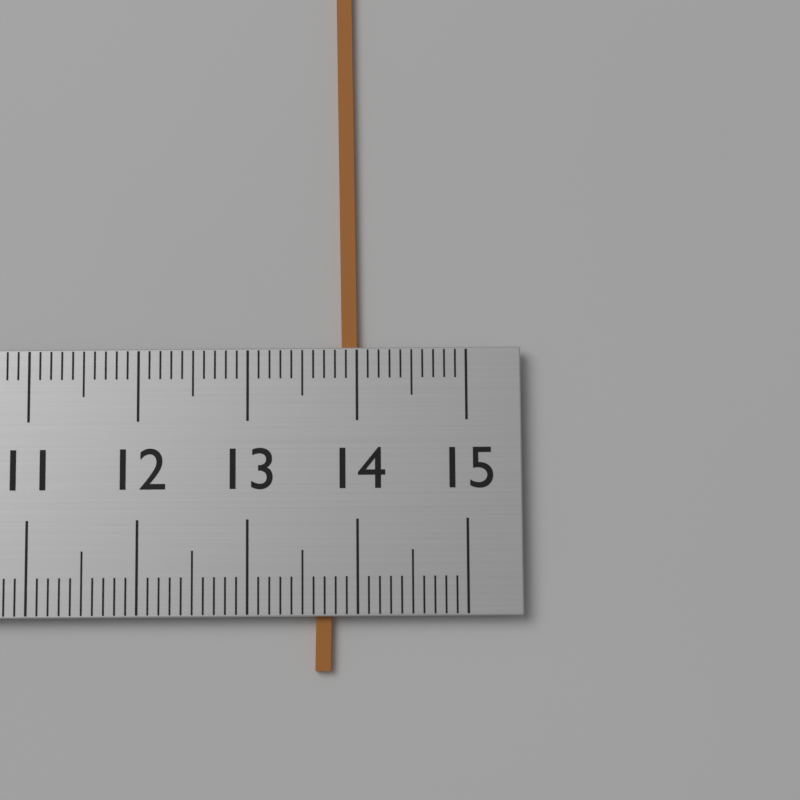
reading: 14.0 (no unit)
